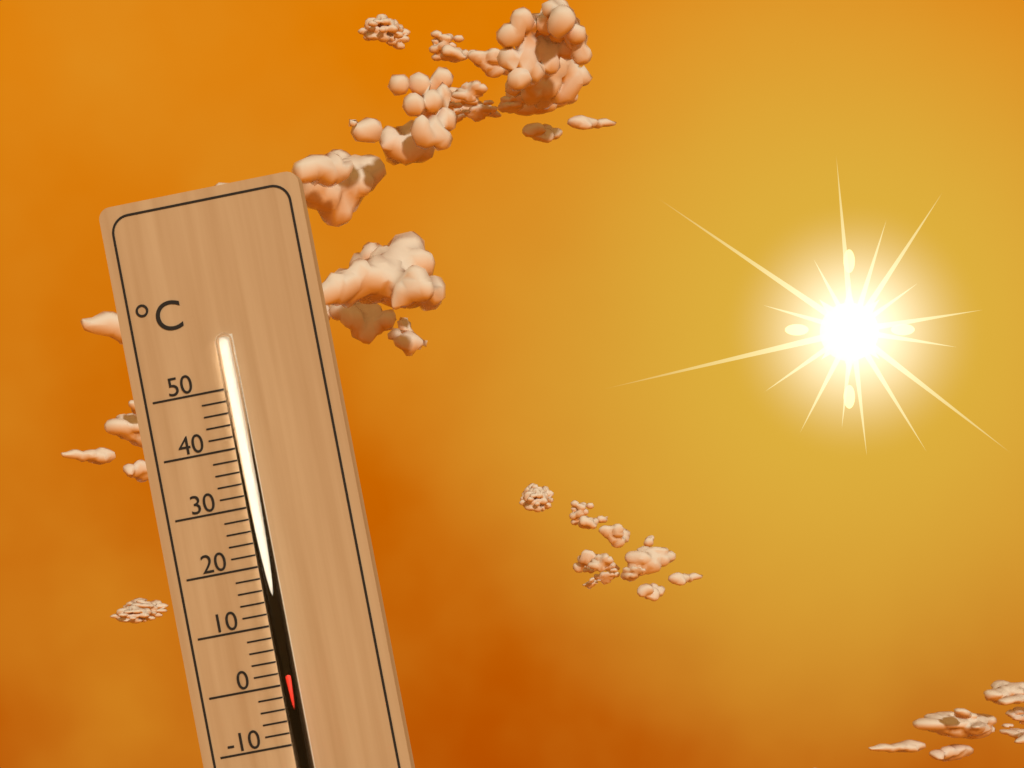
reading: 2 °C
